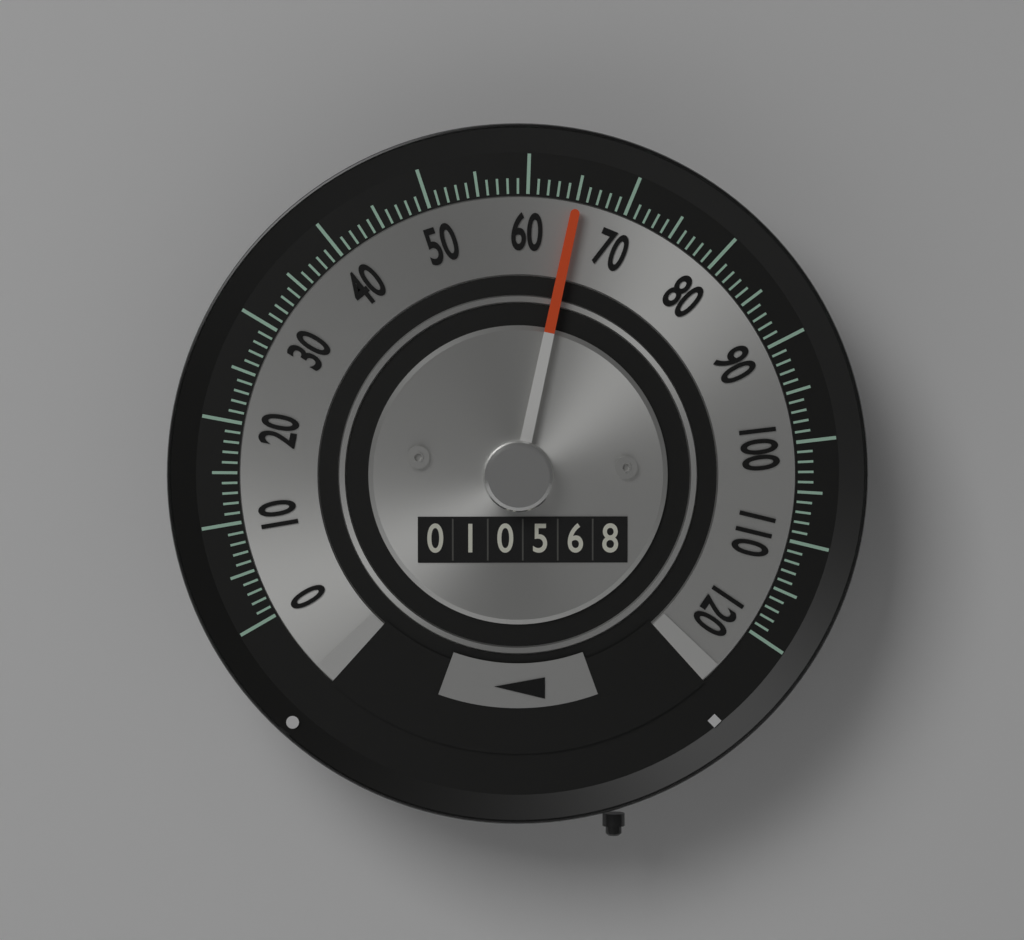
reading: 65 (no unit)
